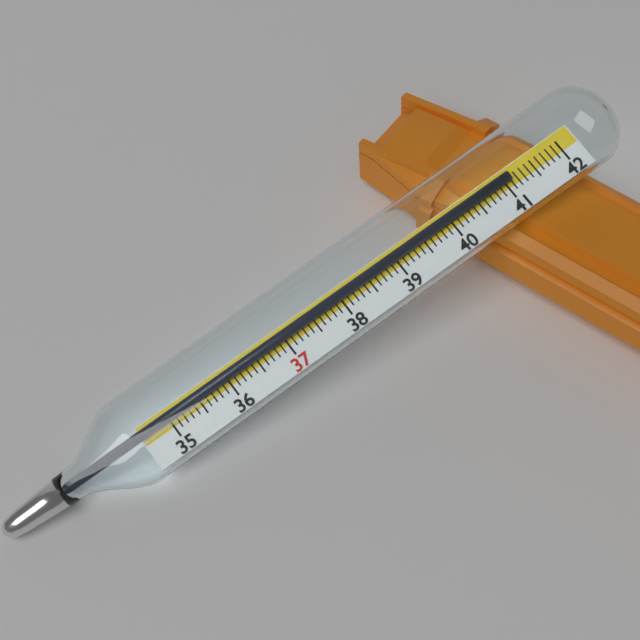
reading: 41.1 (no unit)
